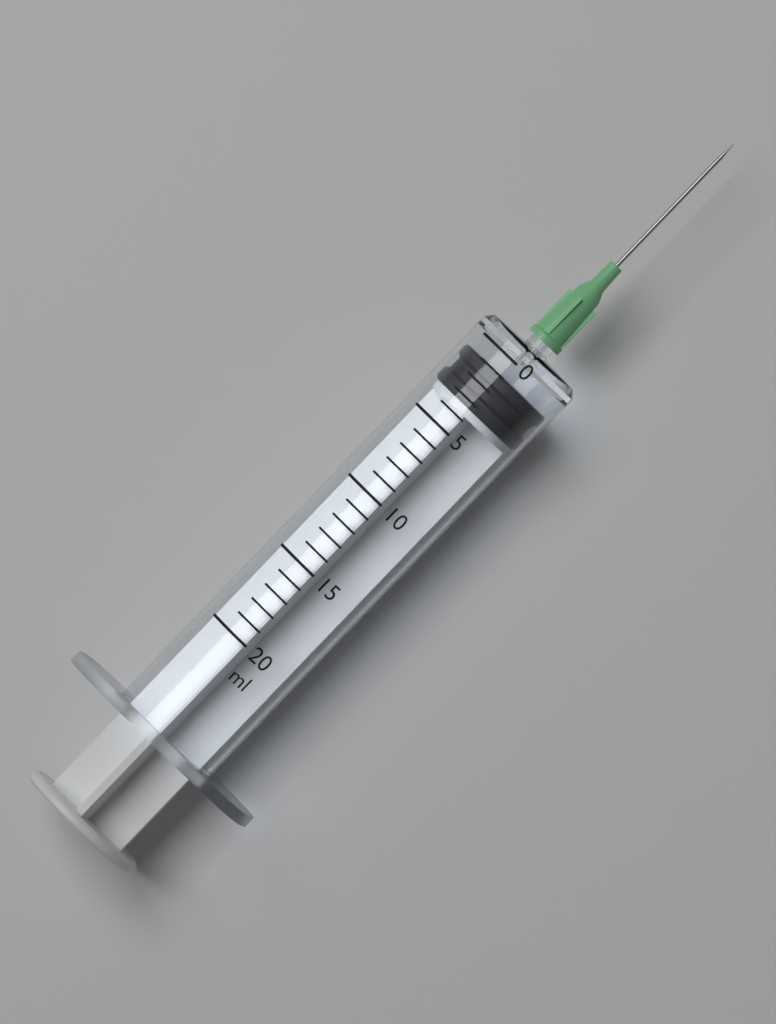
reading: 1 ml
